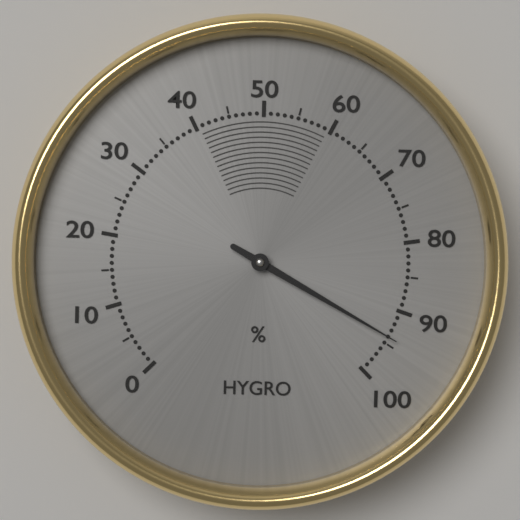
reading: 94 %
